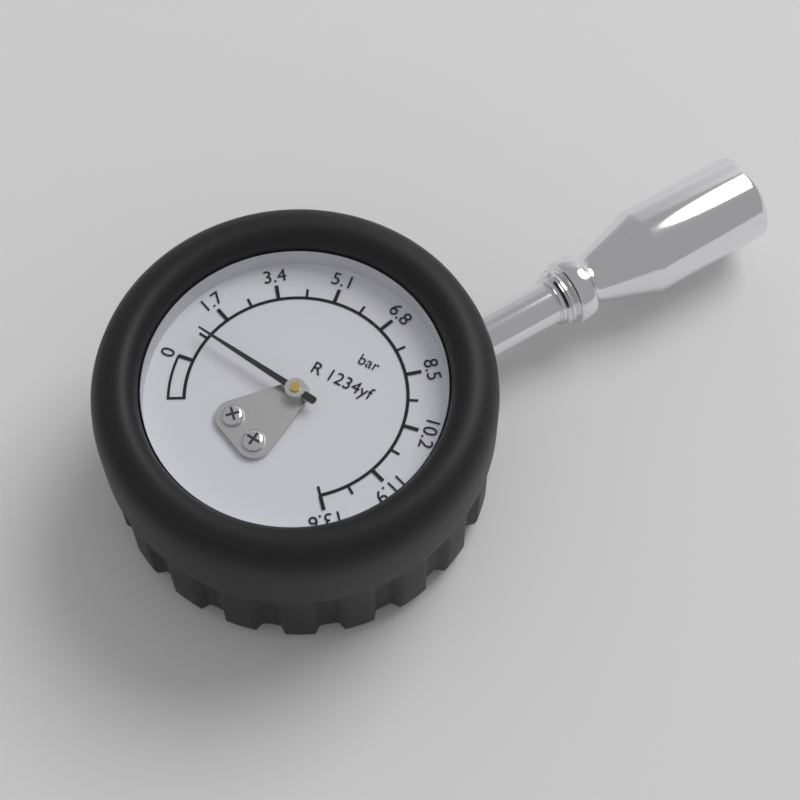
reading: 0.85 bar
